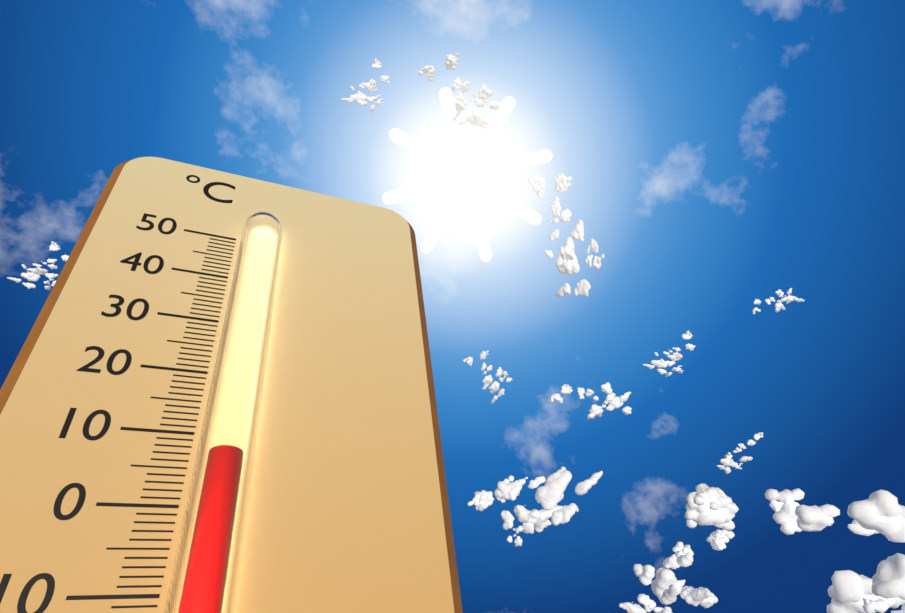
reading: 6 °C
